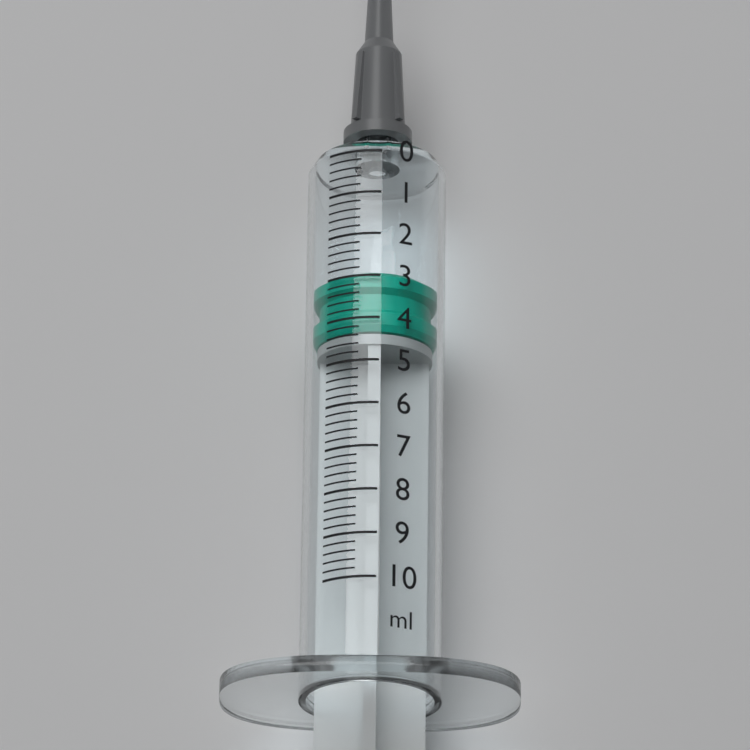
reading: 2.8 ml
